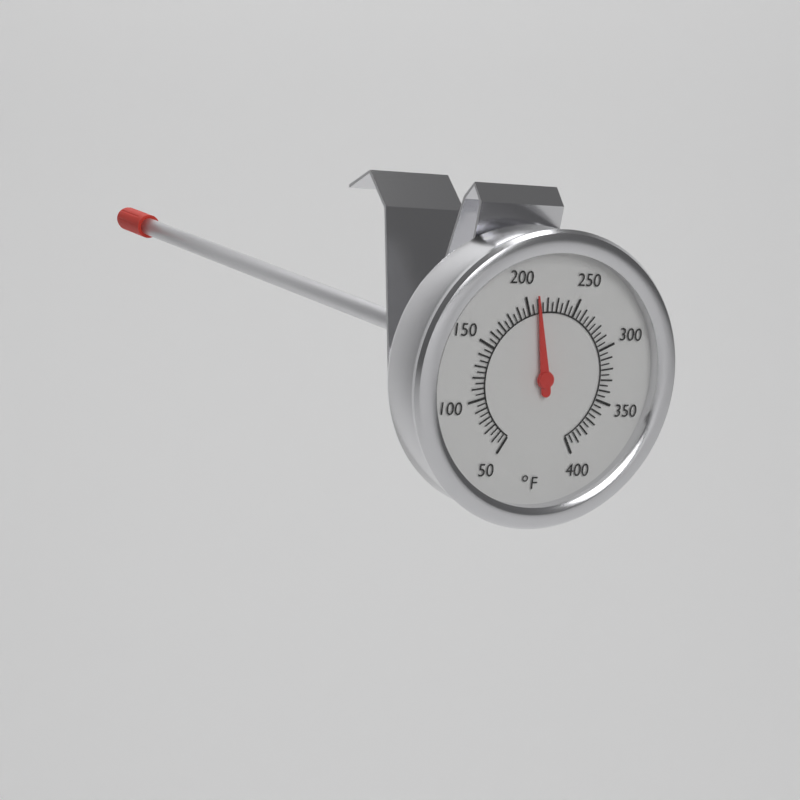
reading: 210 °F
